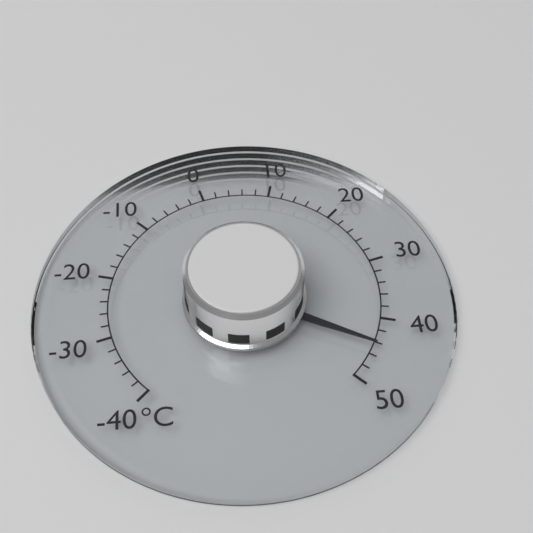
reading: 44 °C
